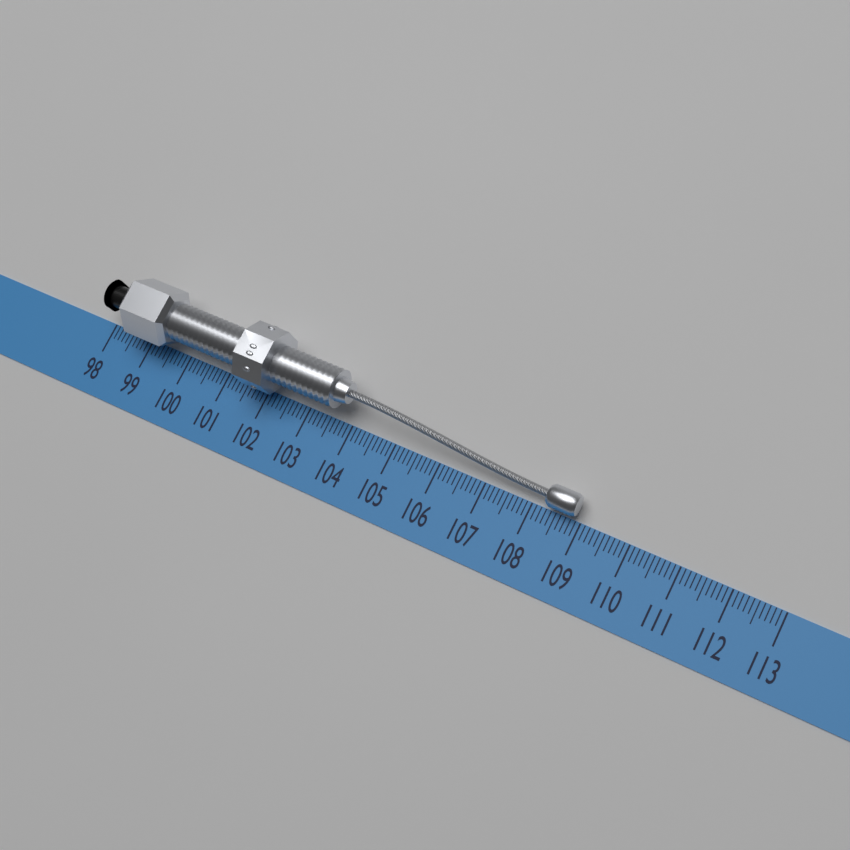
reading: 108.9 (no unit)
